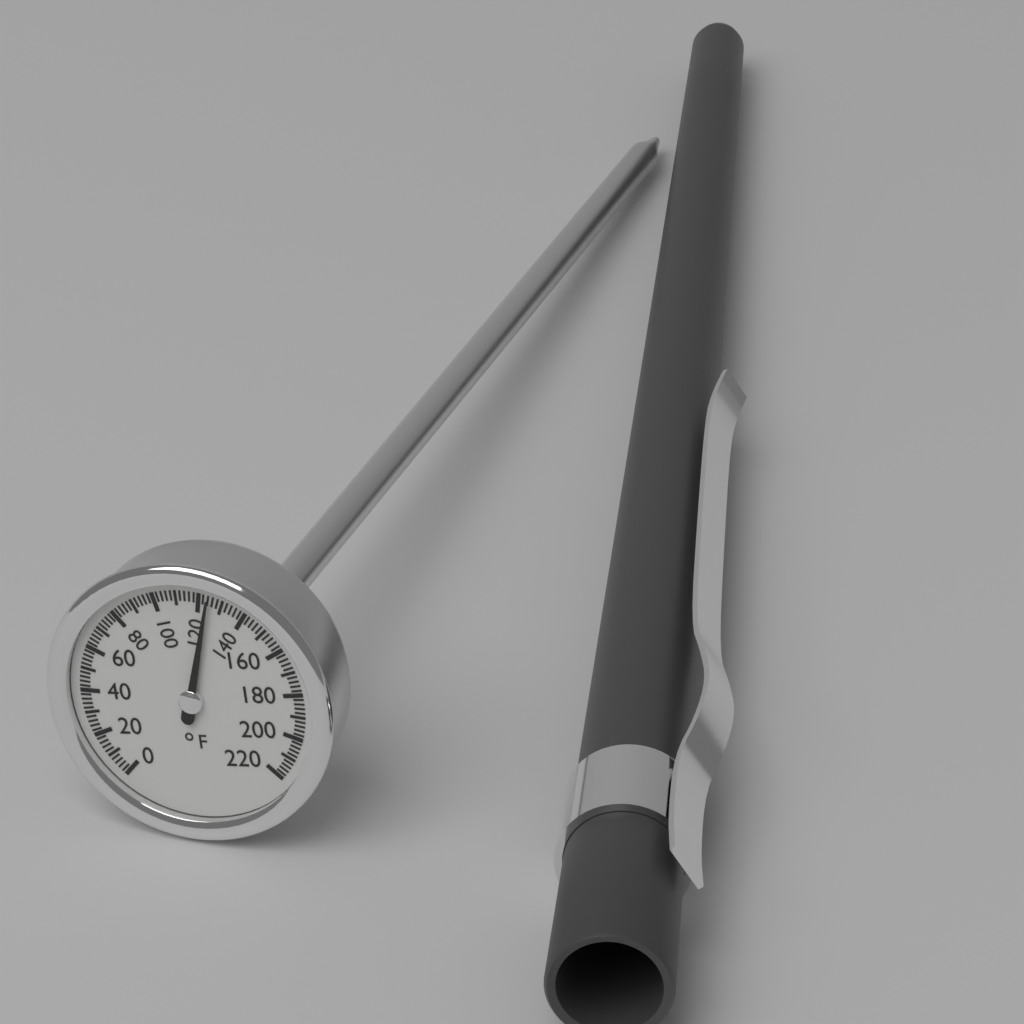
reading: 124 °F
